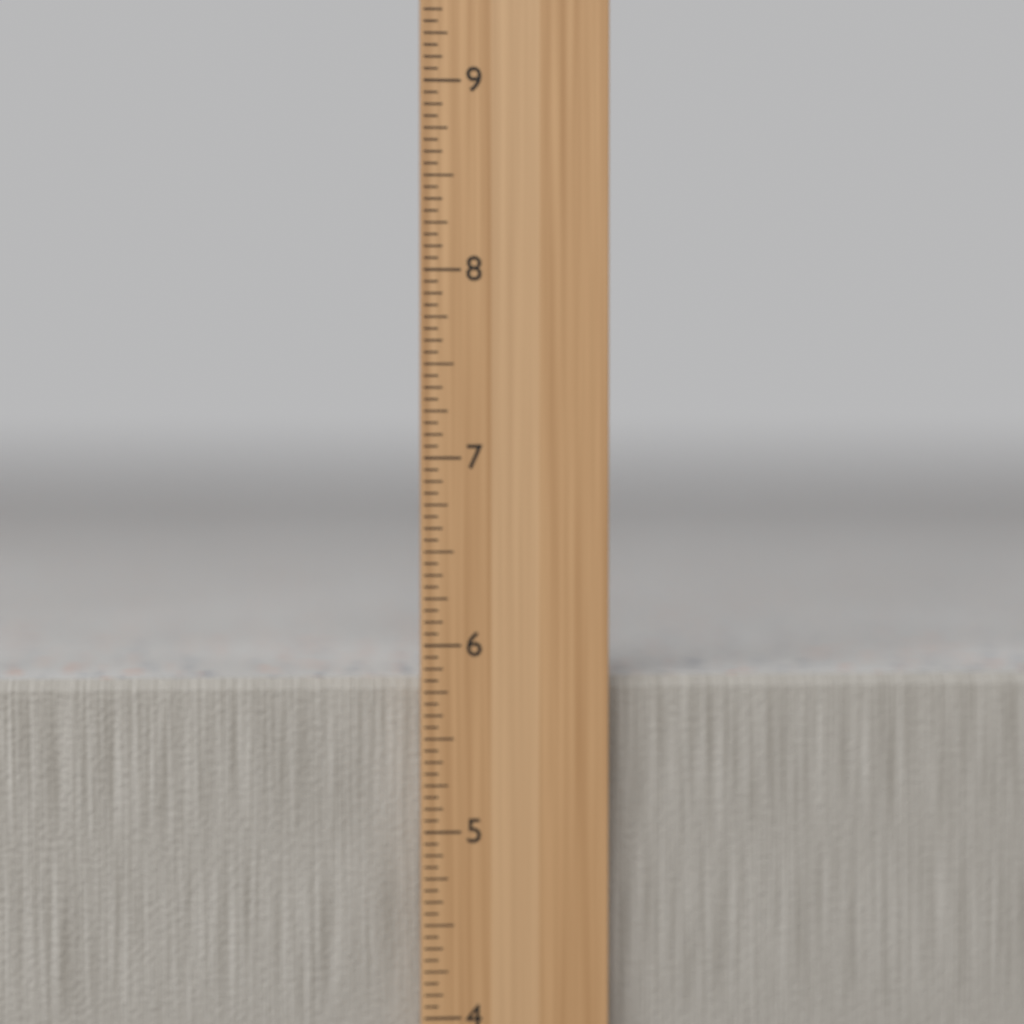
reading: 5.8125 in
